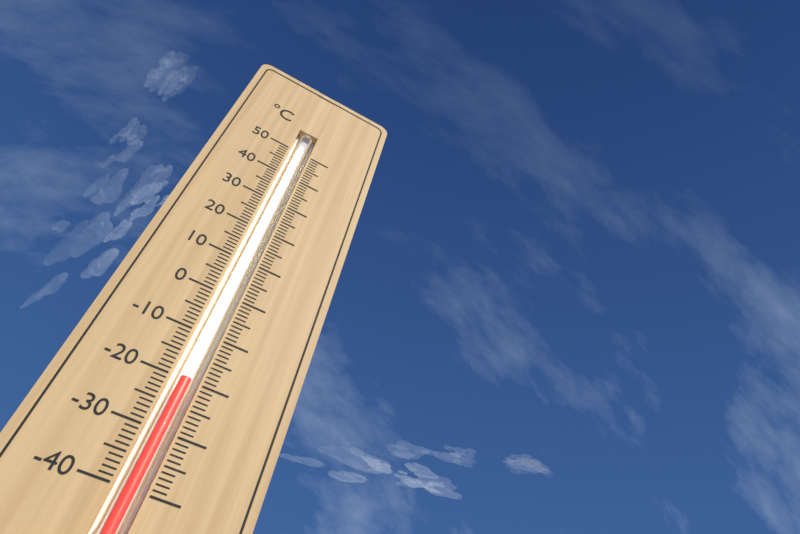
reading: -20 °C
